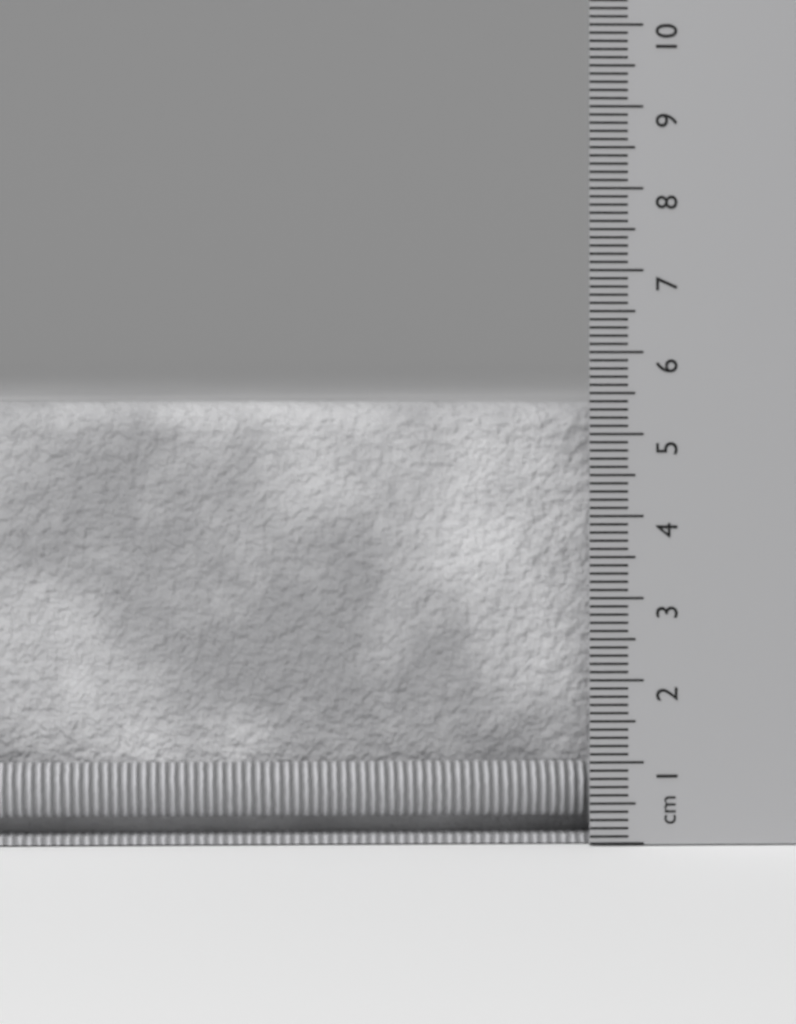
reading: 5.4 cm
